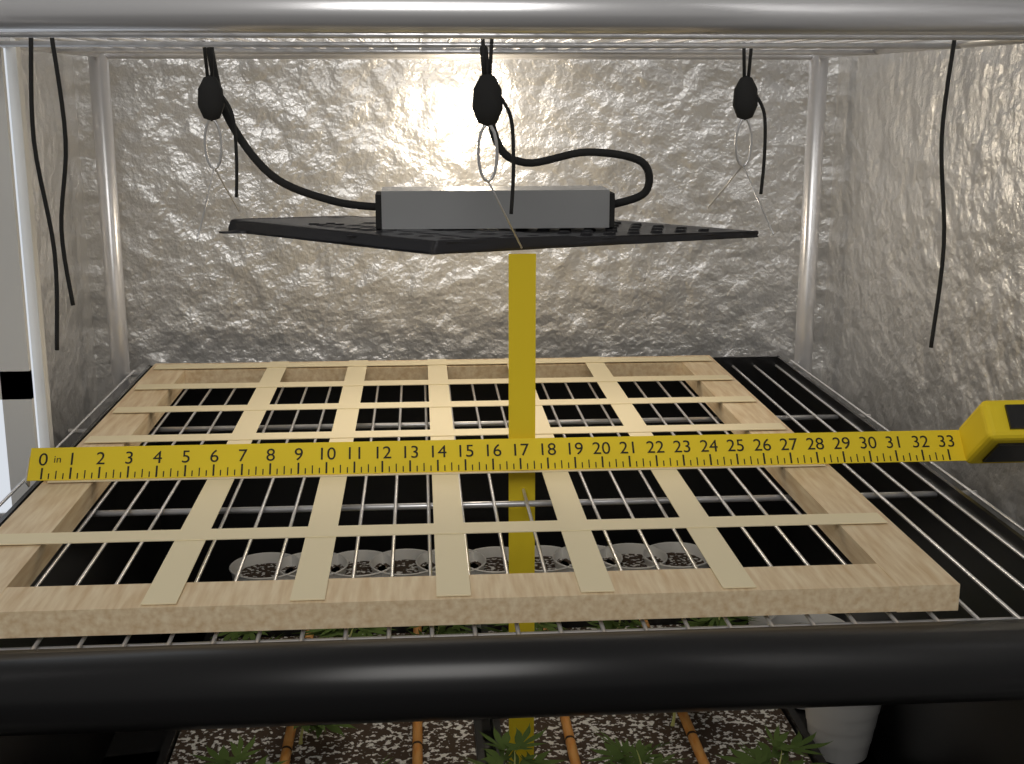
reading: 28.50 in
